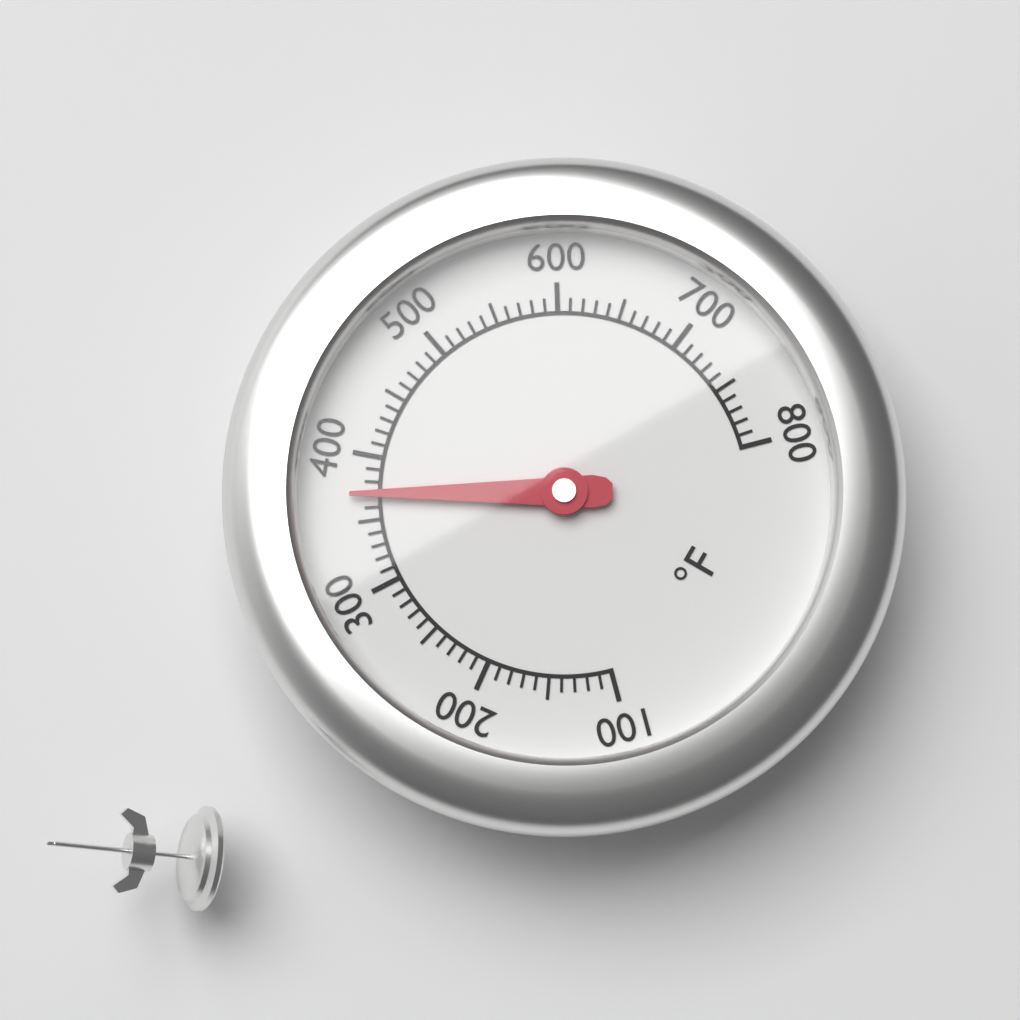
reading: 370 °F
